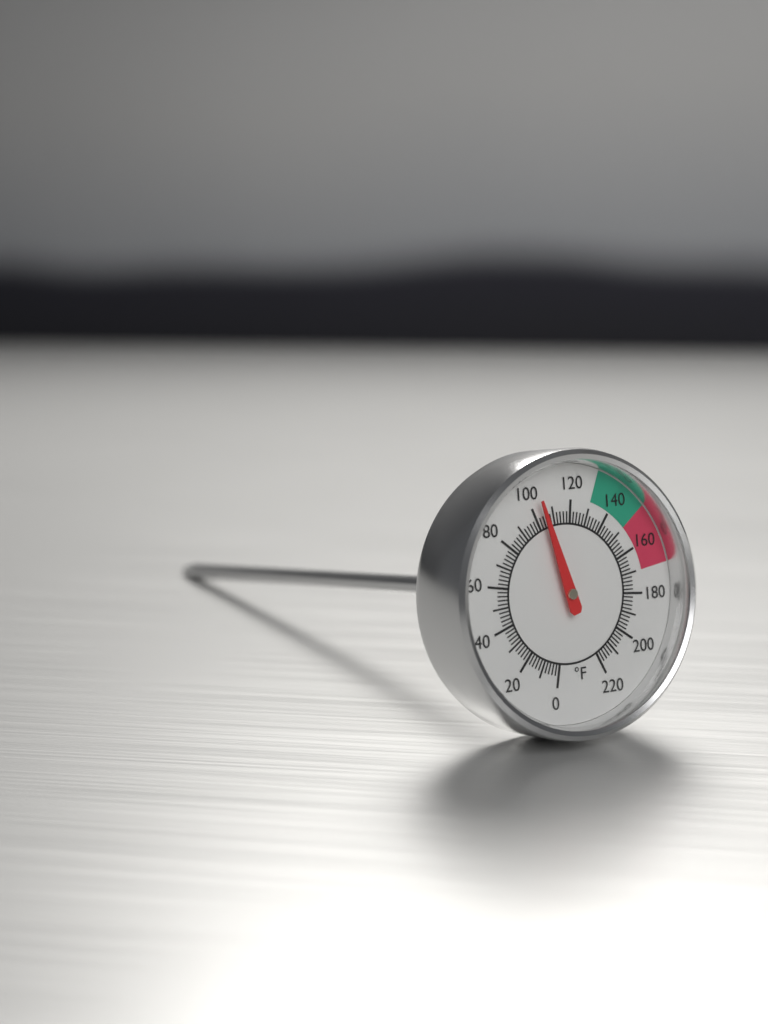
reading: 104 °F
